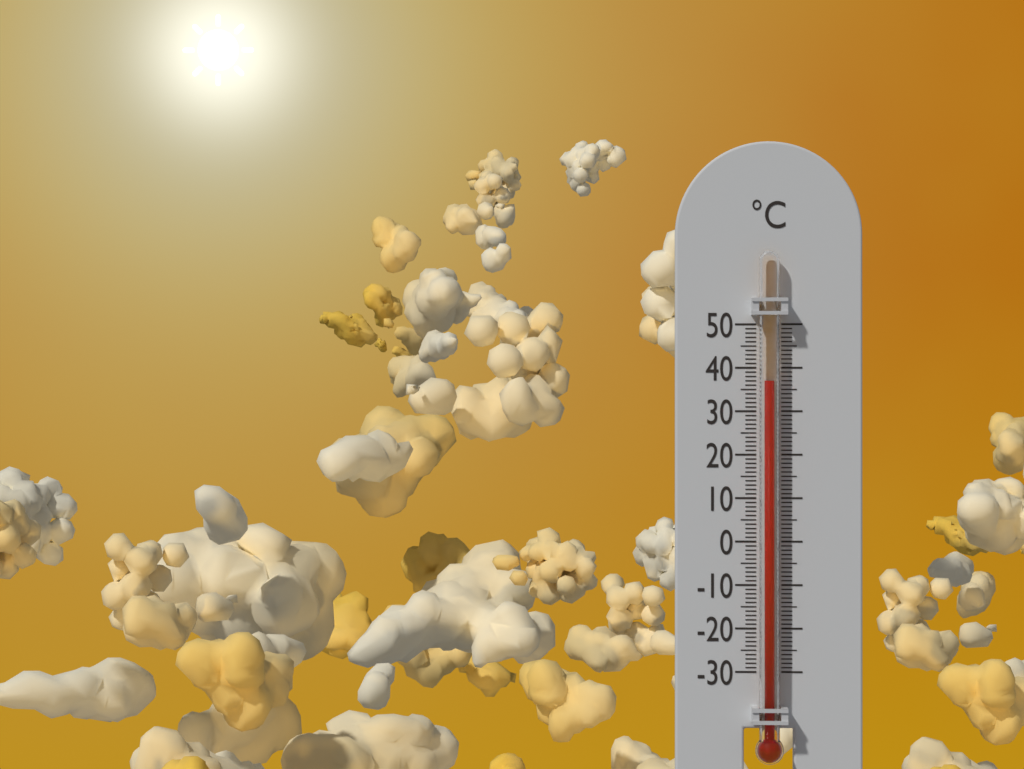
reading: 37 °C
